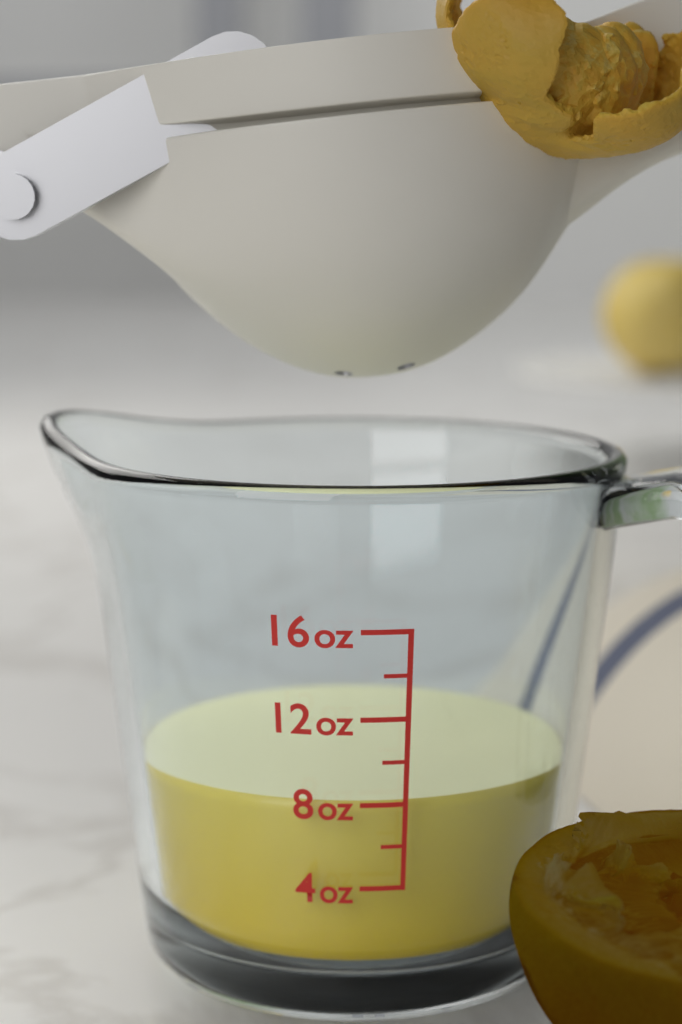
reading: 8 oz
